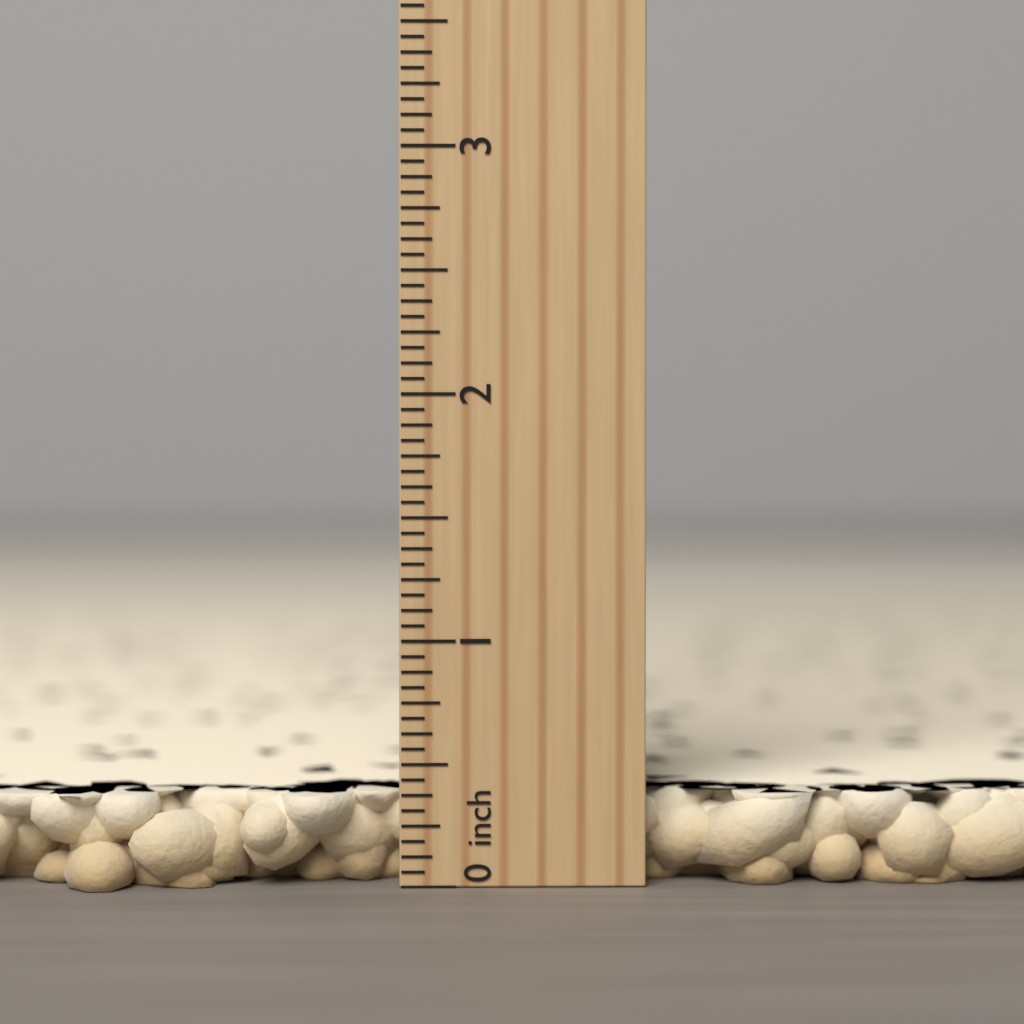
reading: 0.3750 inch
